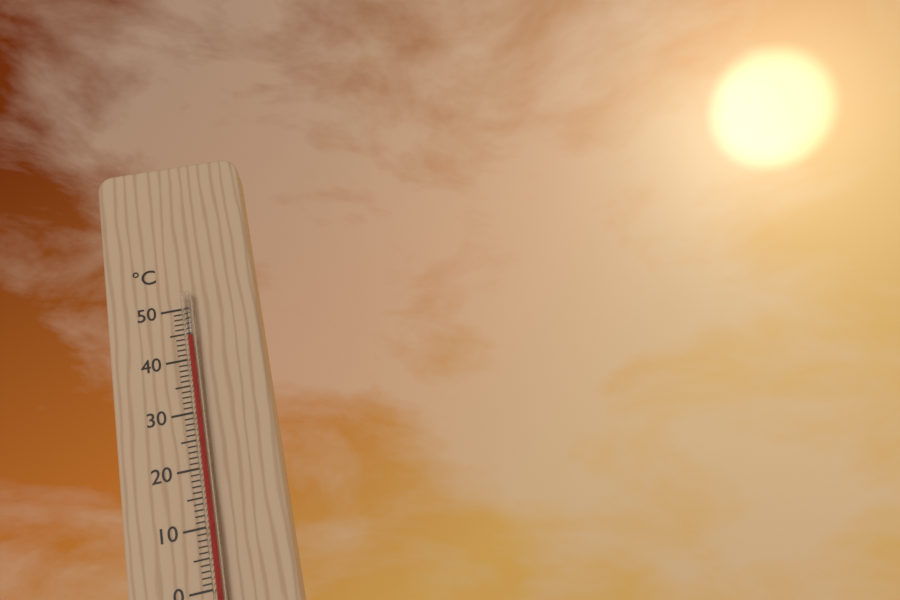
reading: 44 °C
